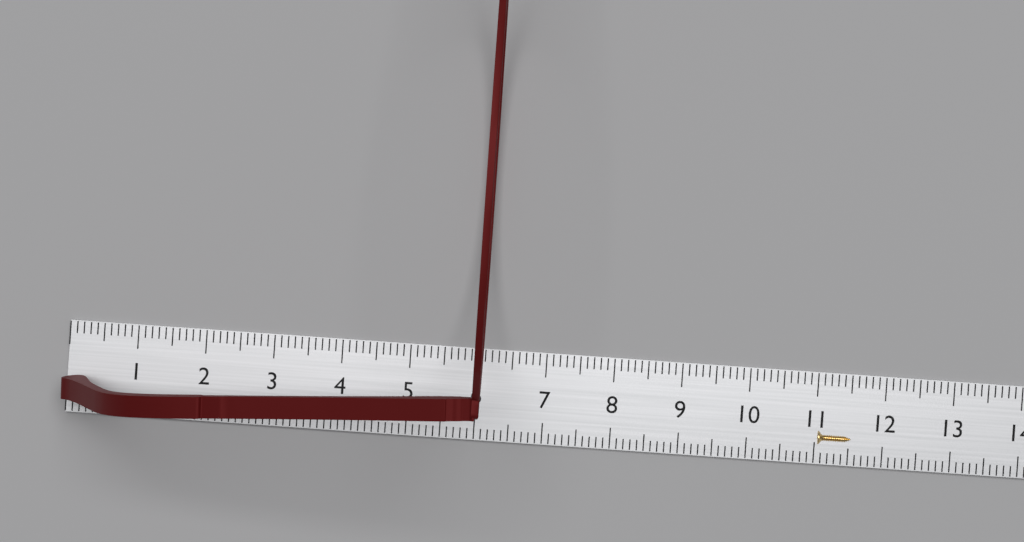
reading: 6.1 cm
